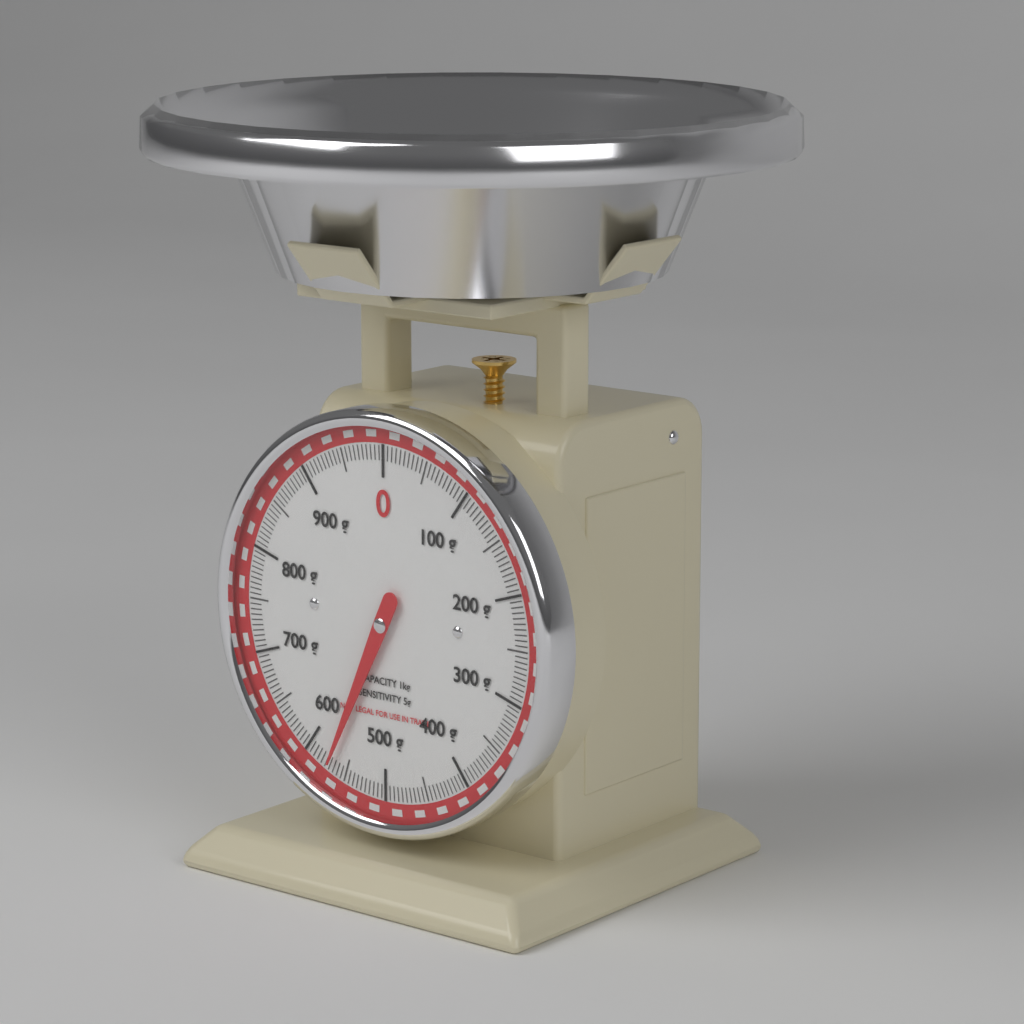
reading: 570 g
